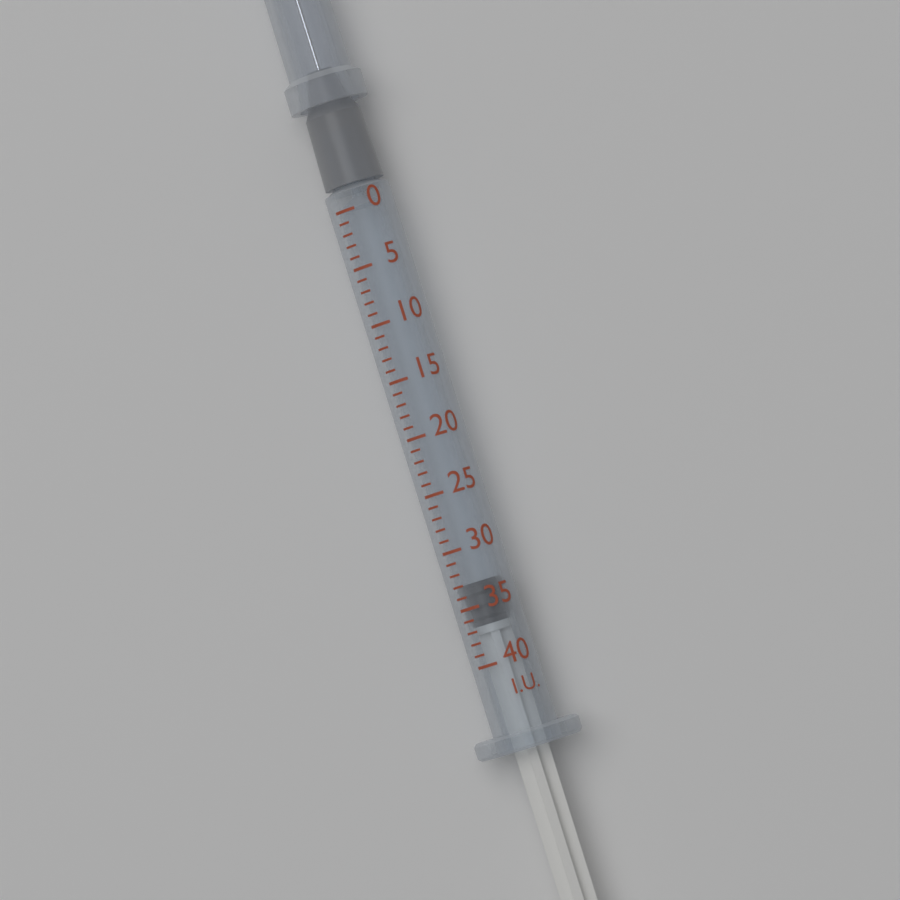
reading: 33 I.U.
